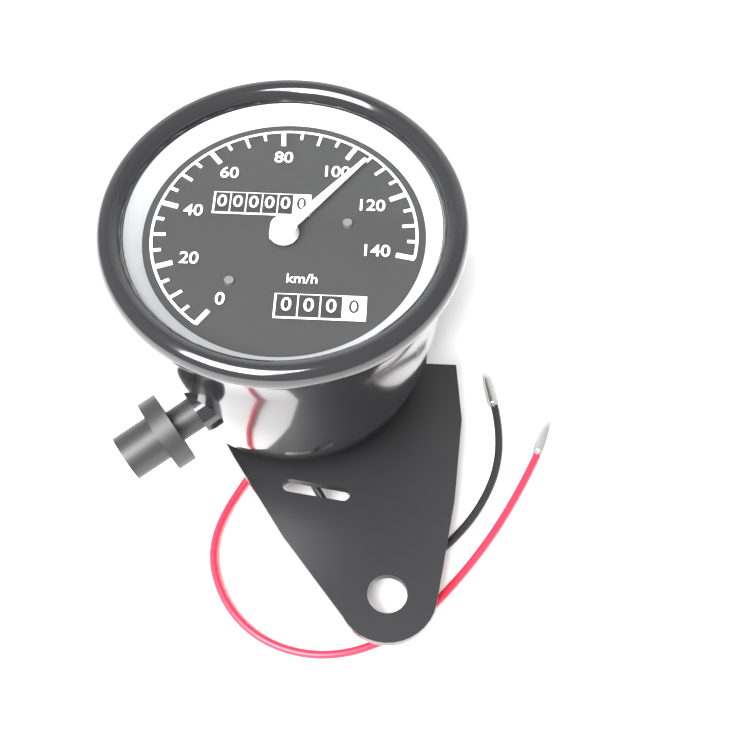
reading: 105 km/h
